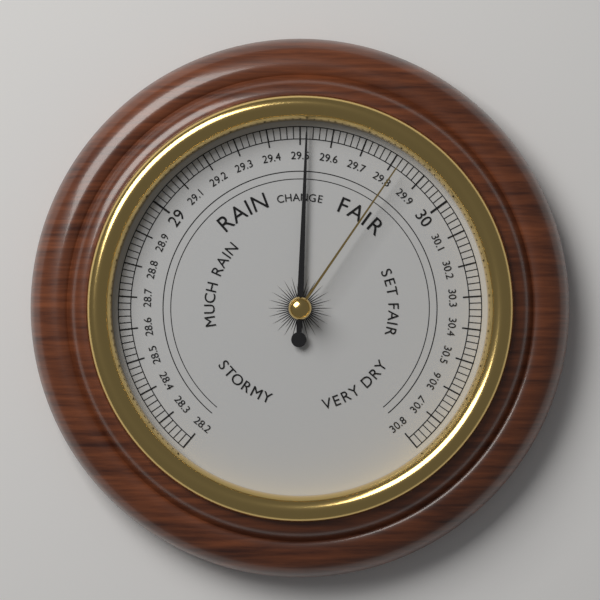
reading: 29.52 (no unit)
